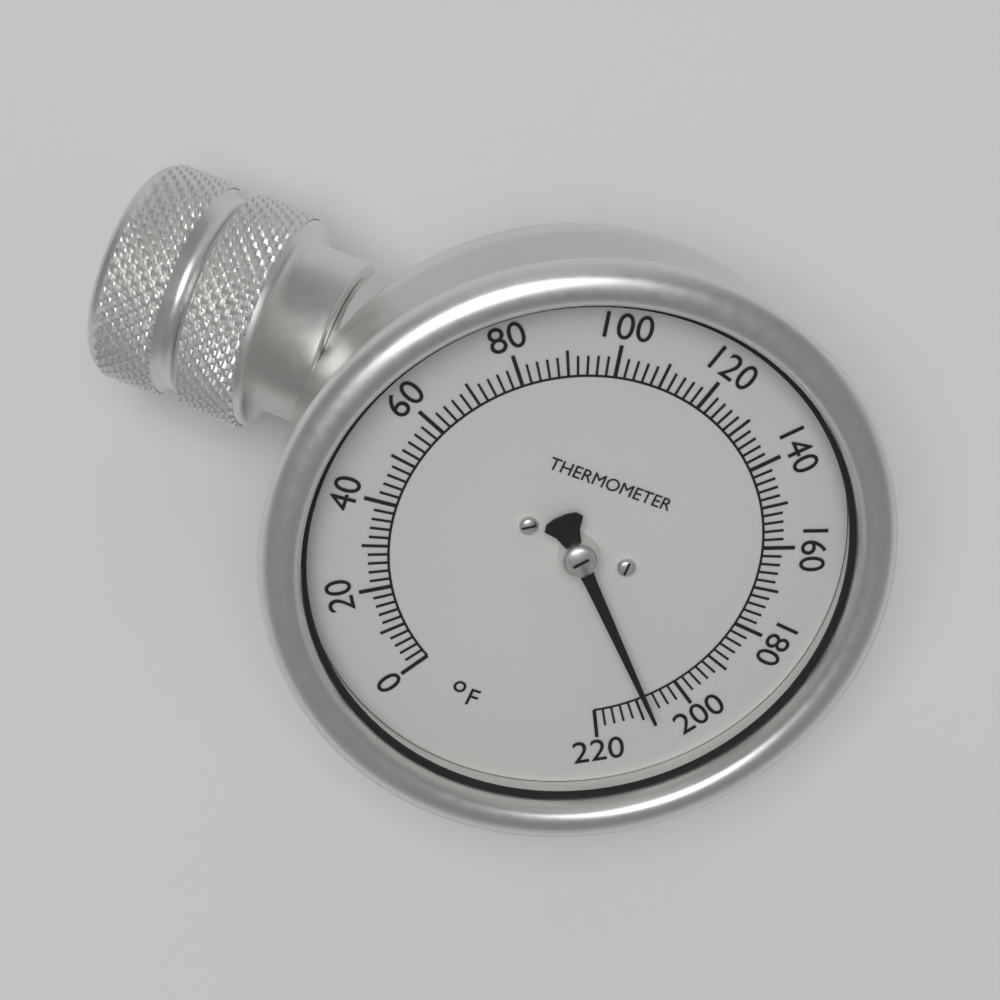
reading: 208 °F
